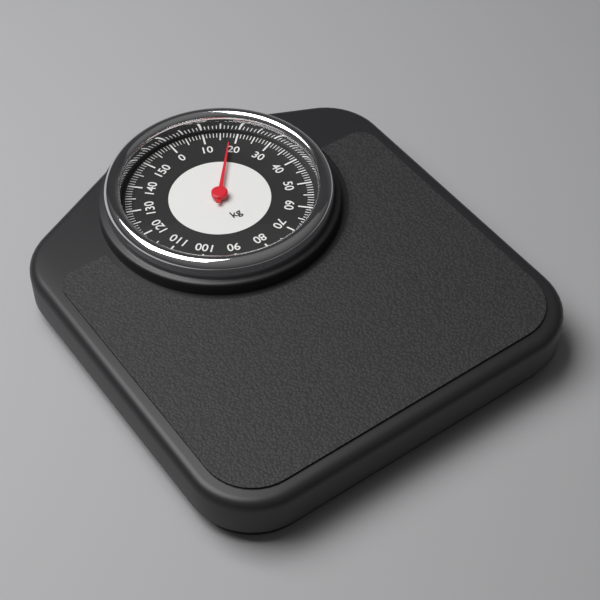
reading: 18 kg
